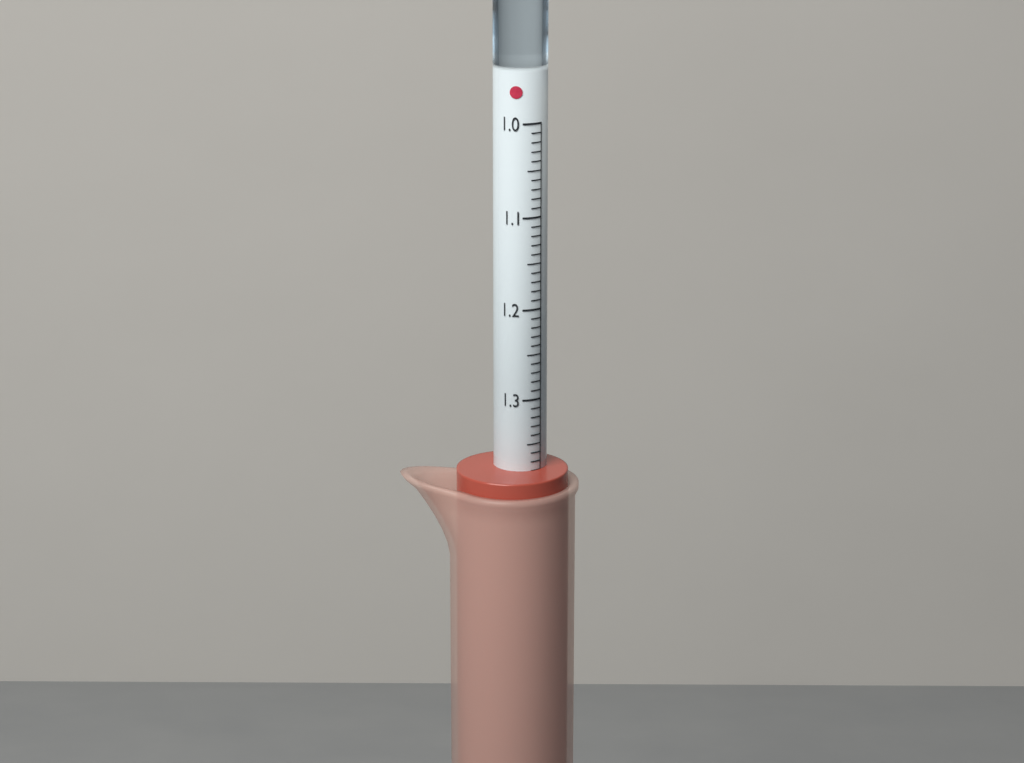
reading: 1.38 (no unit)
